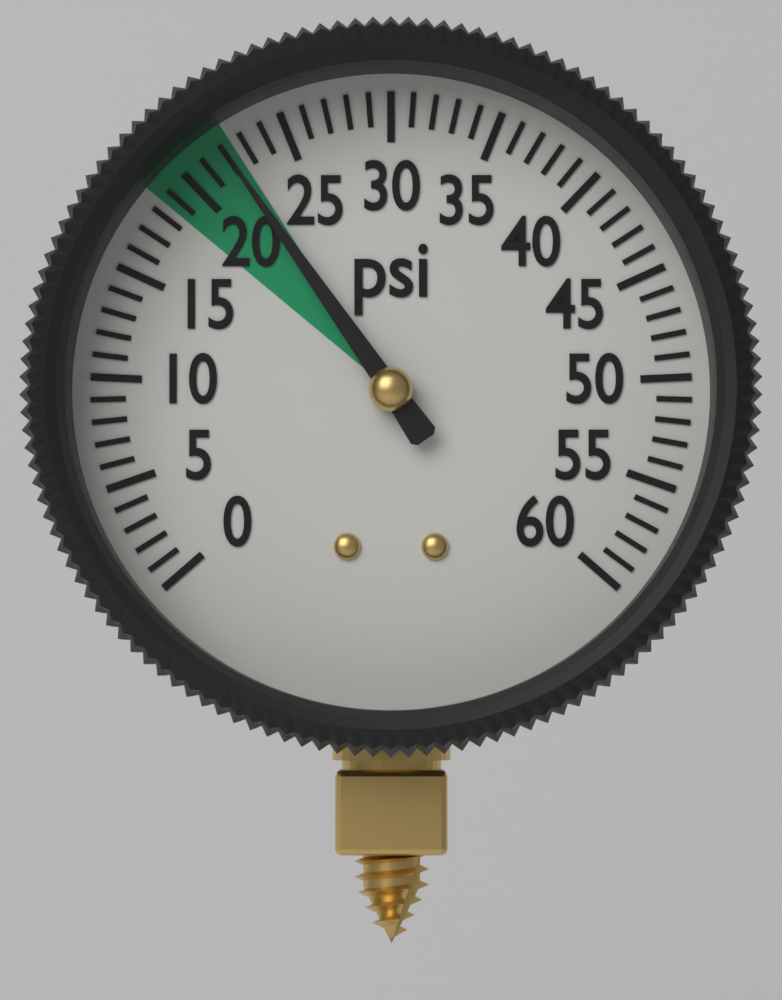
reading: 22 psi
